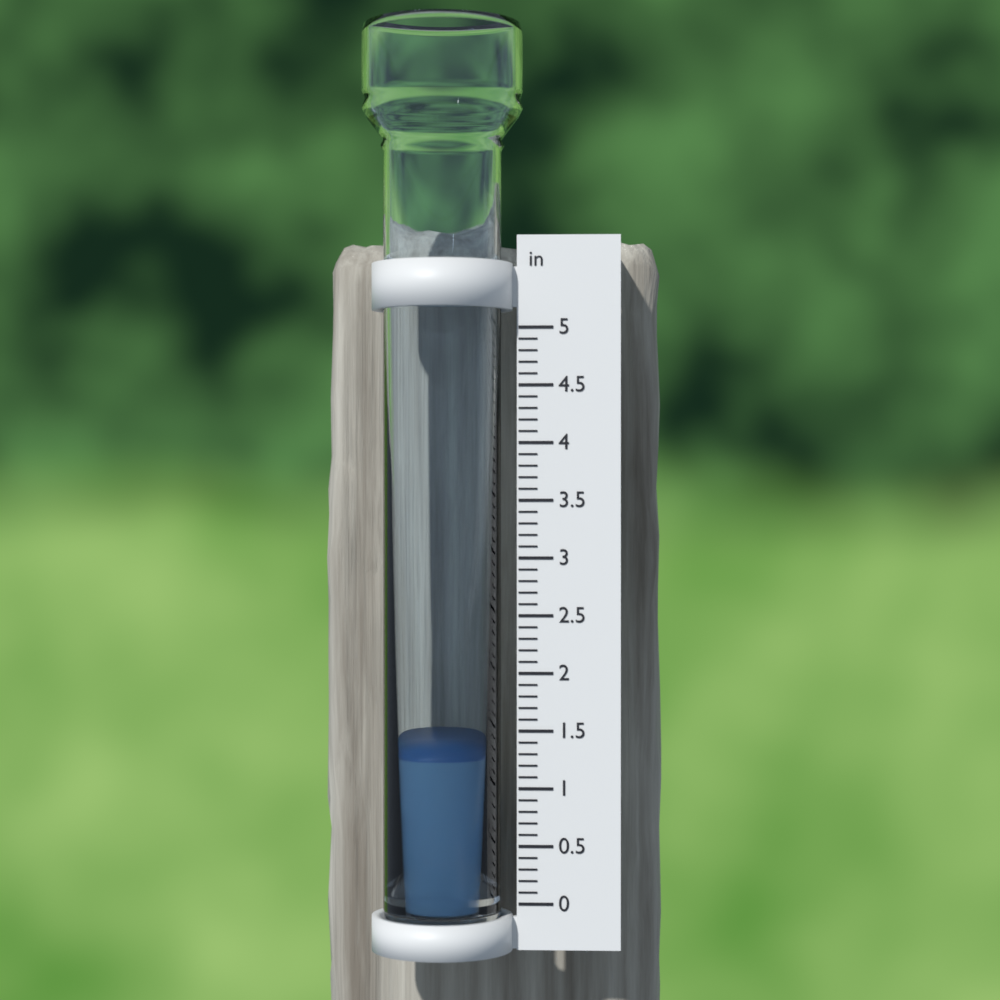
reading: 1.3 in
